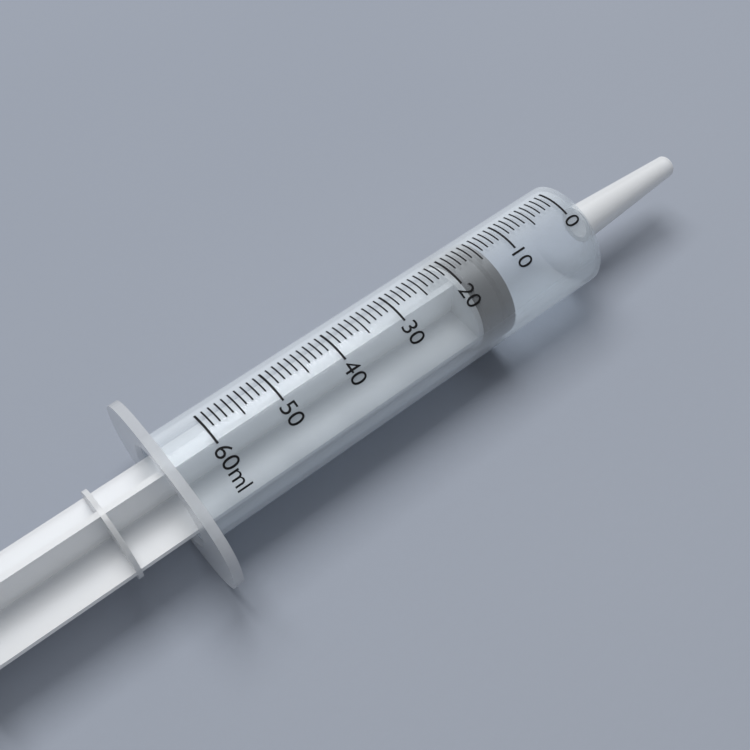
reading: 14 ml
